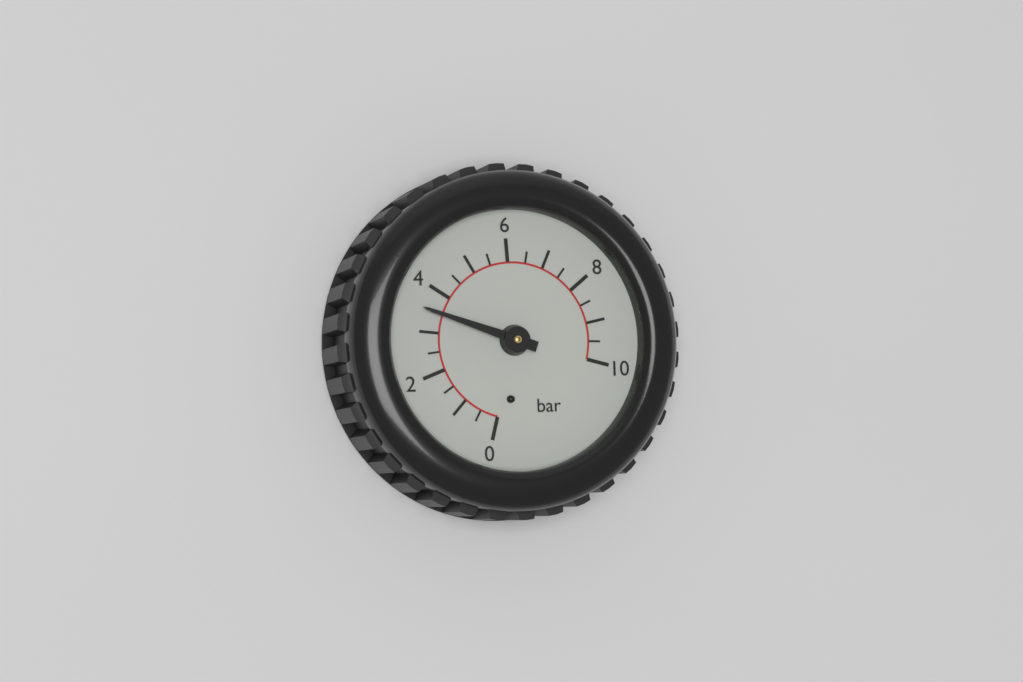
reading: 3.5 bar
